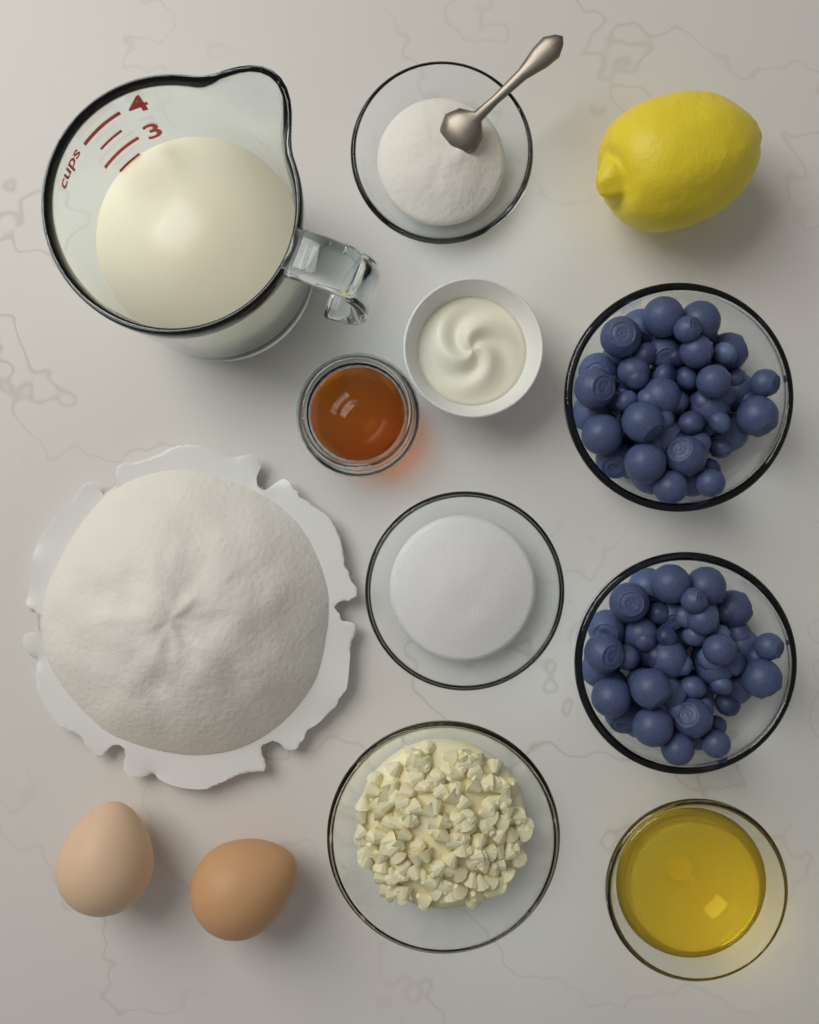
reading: 2.5 cups
